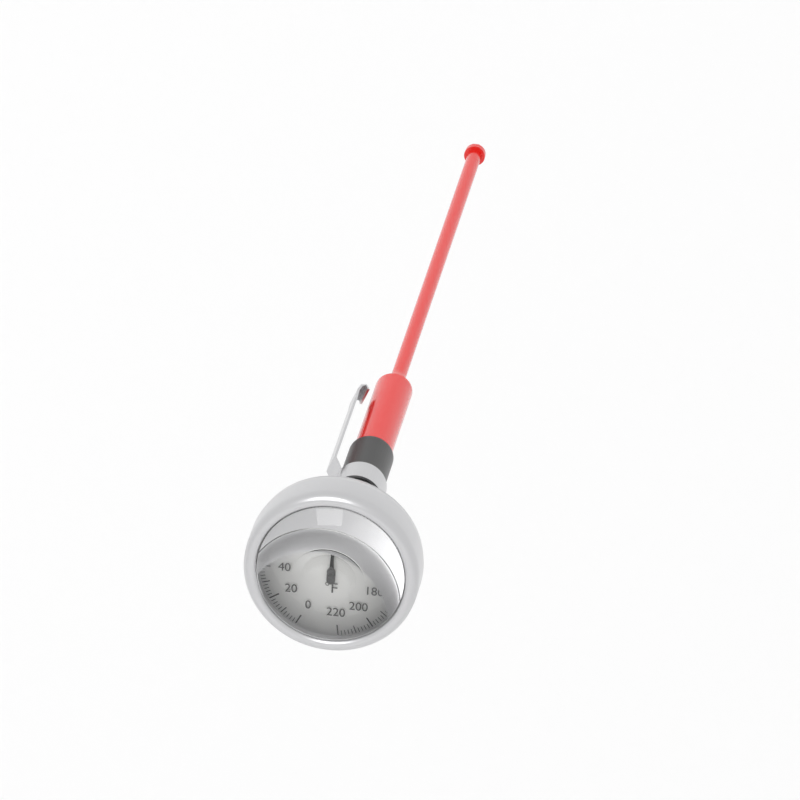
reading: 104 °F
